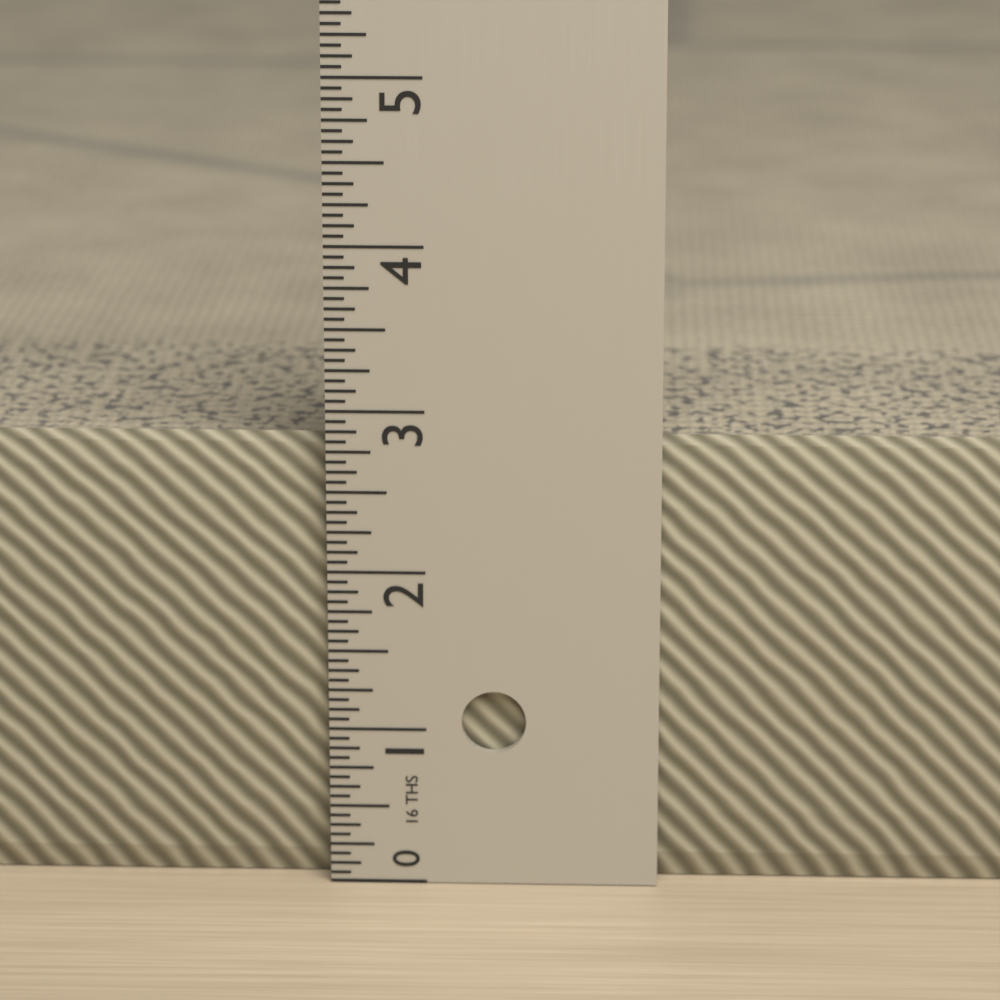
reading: 2.8125 in
